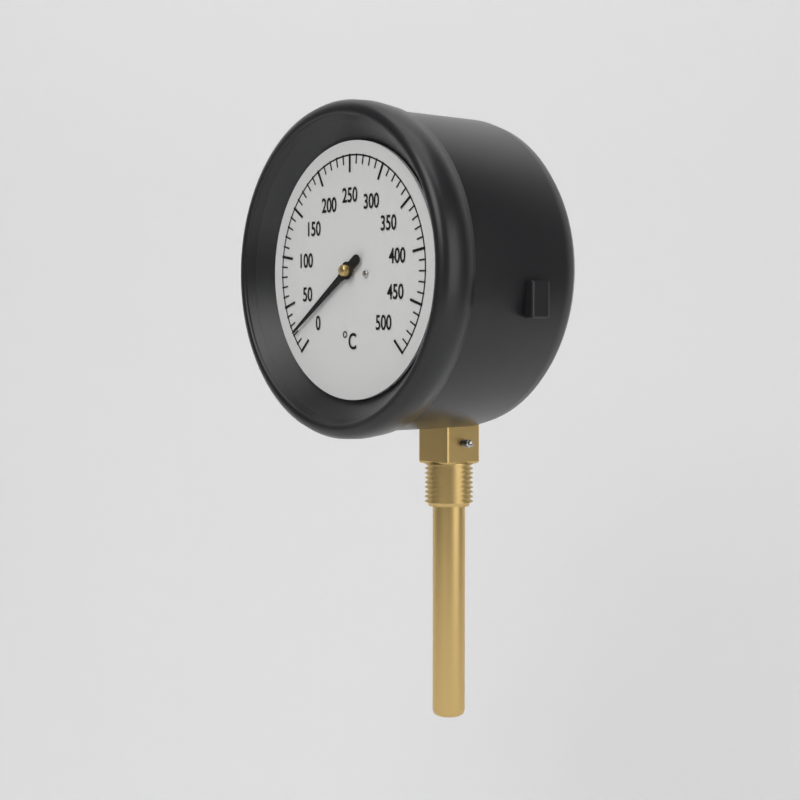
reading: 20 °C
